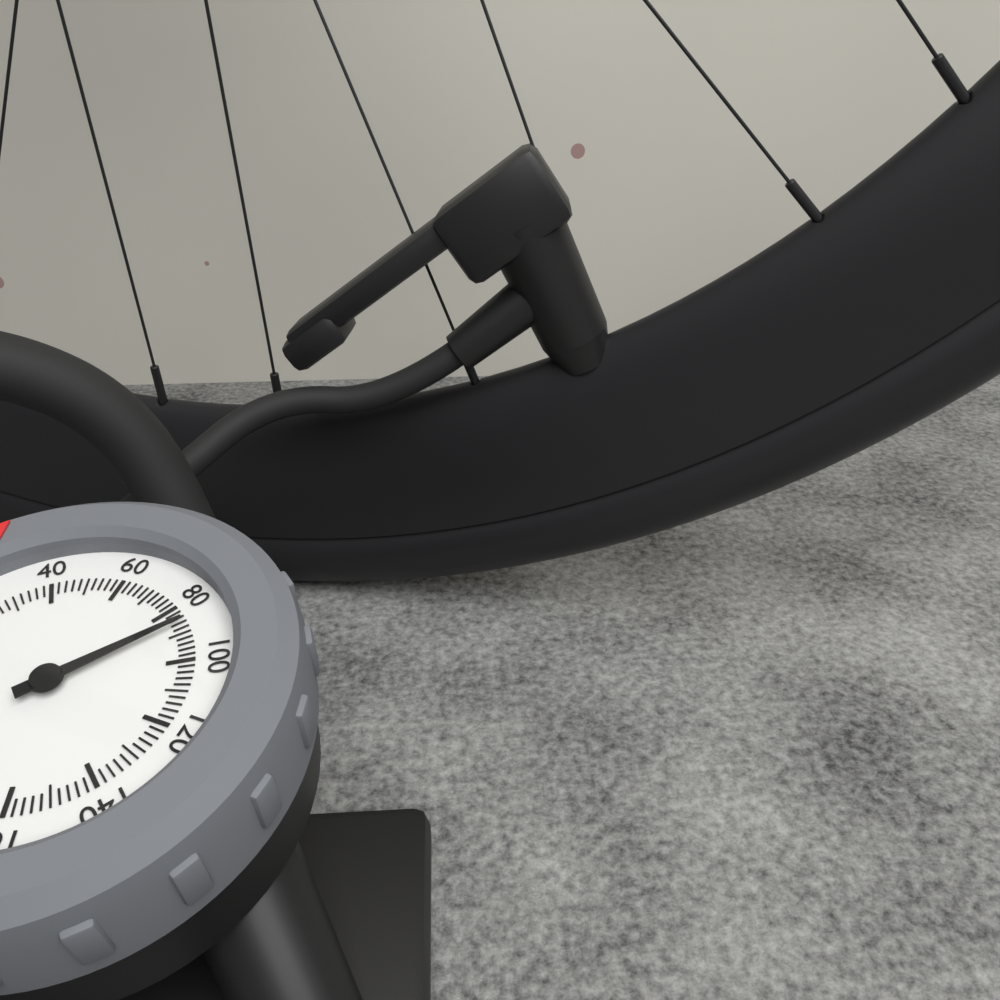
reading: 86 psi
